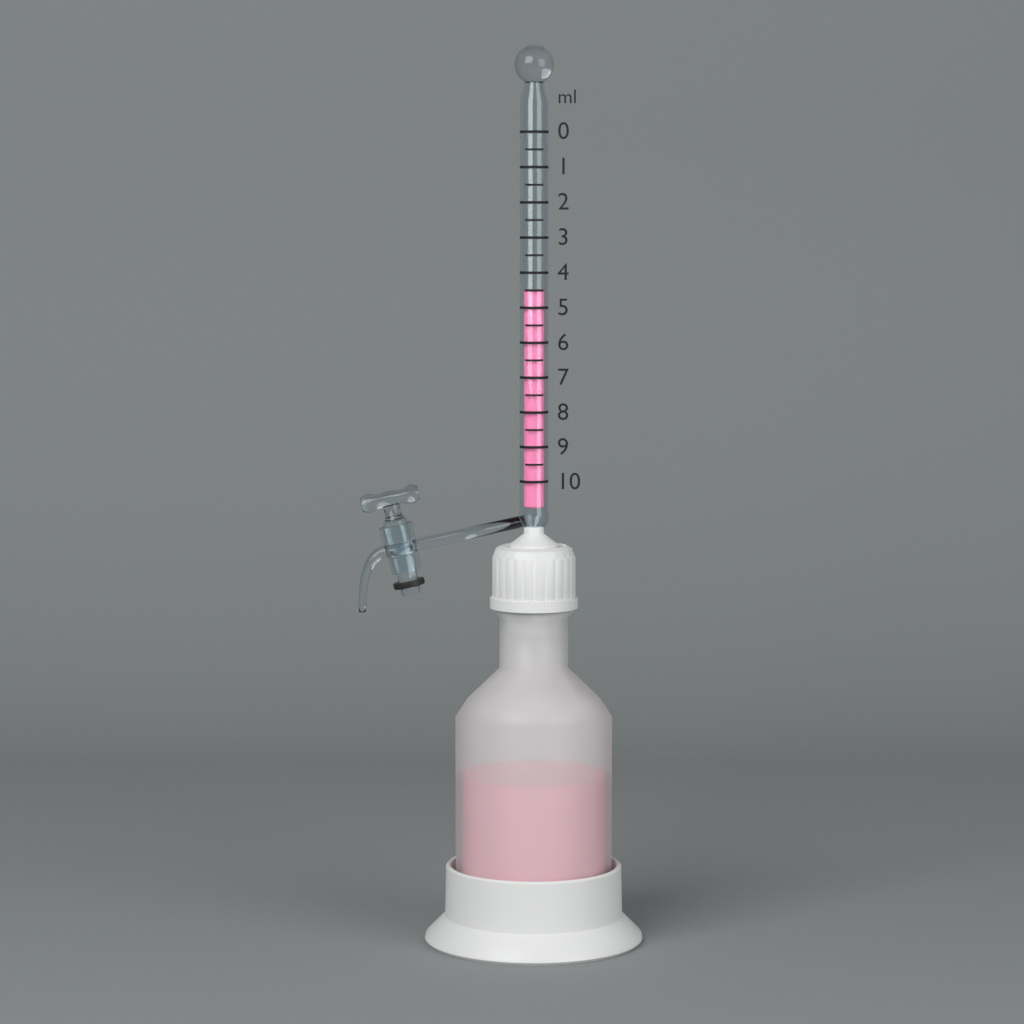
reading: 4.5 ml
